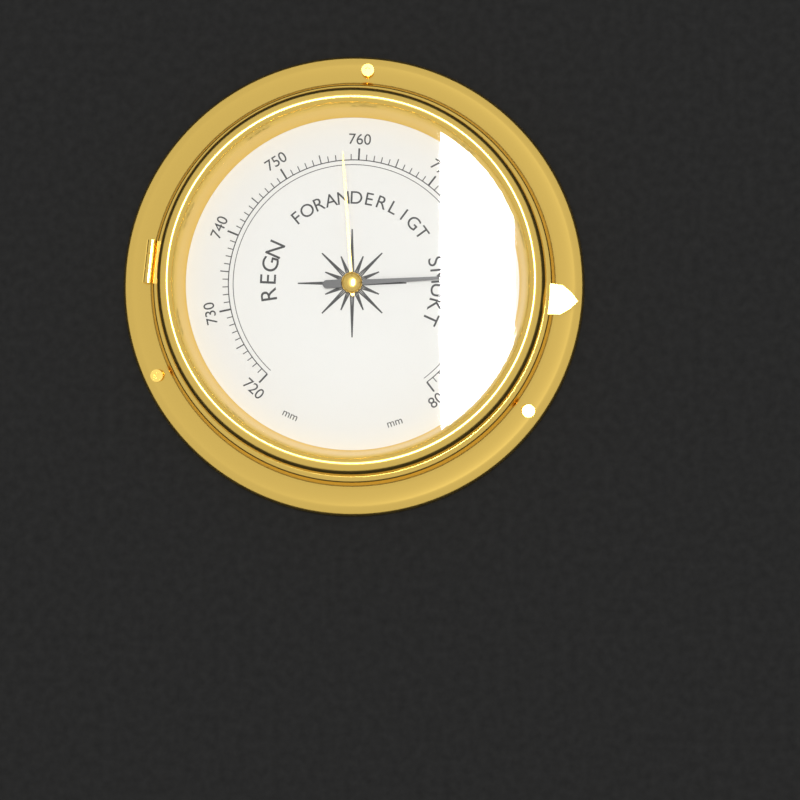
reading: 784 mm
